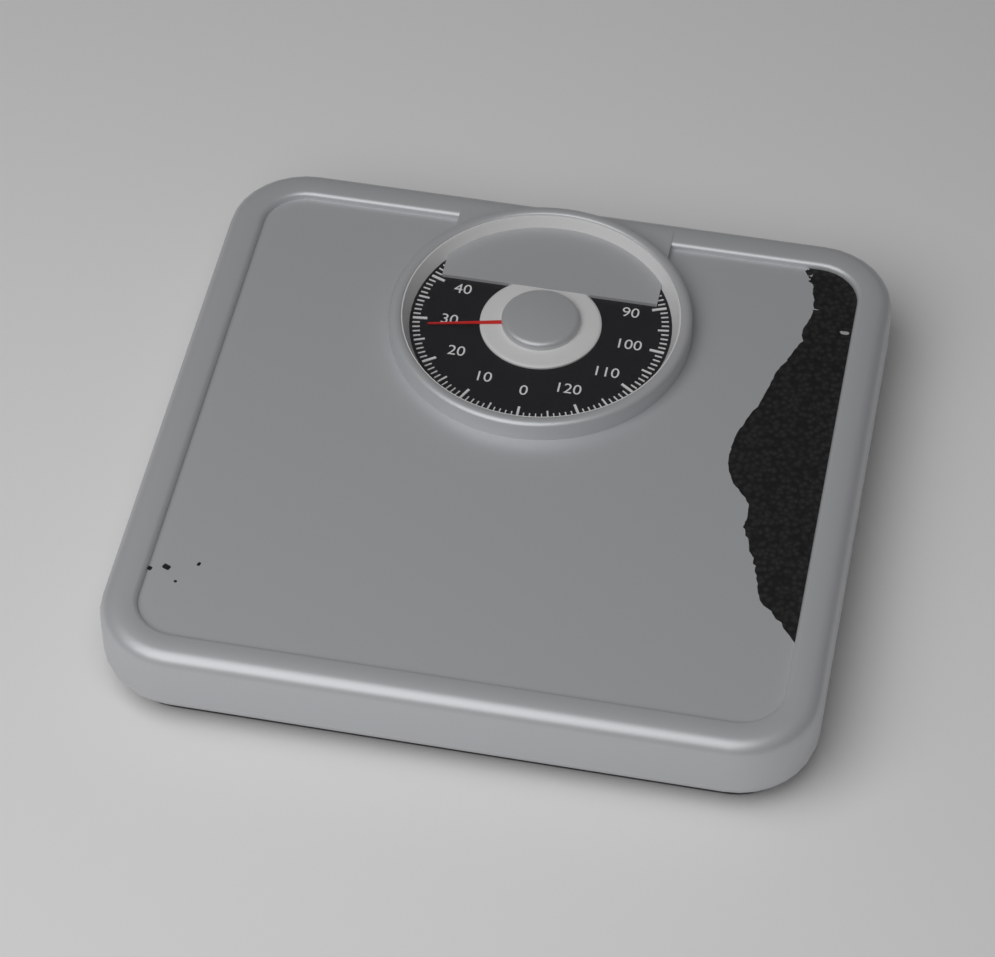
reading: 28 kg
